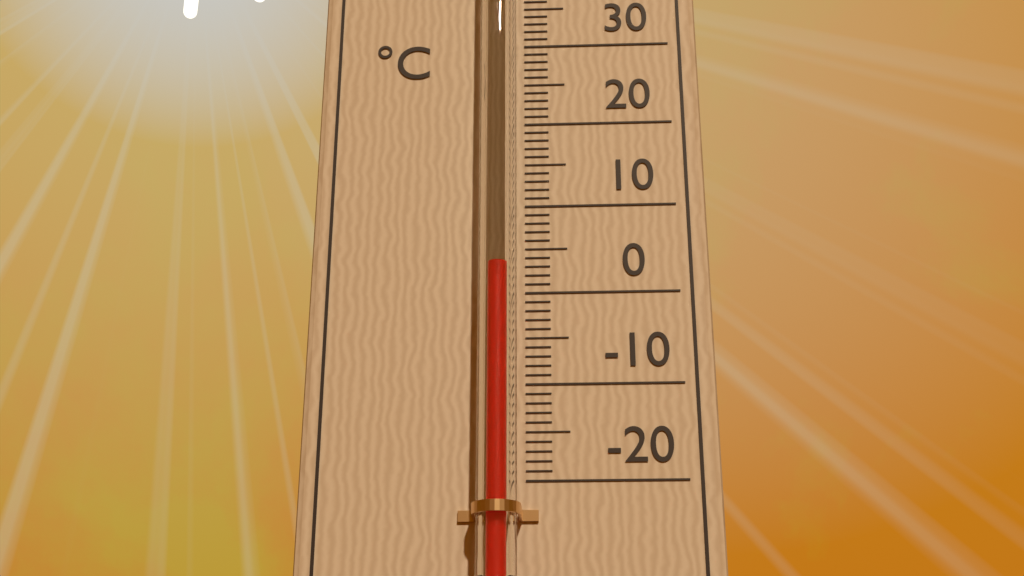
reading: 2 °C
